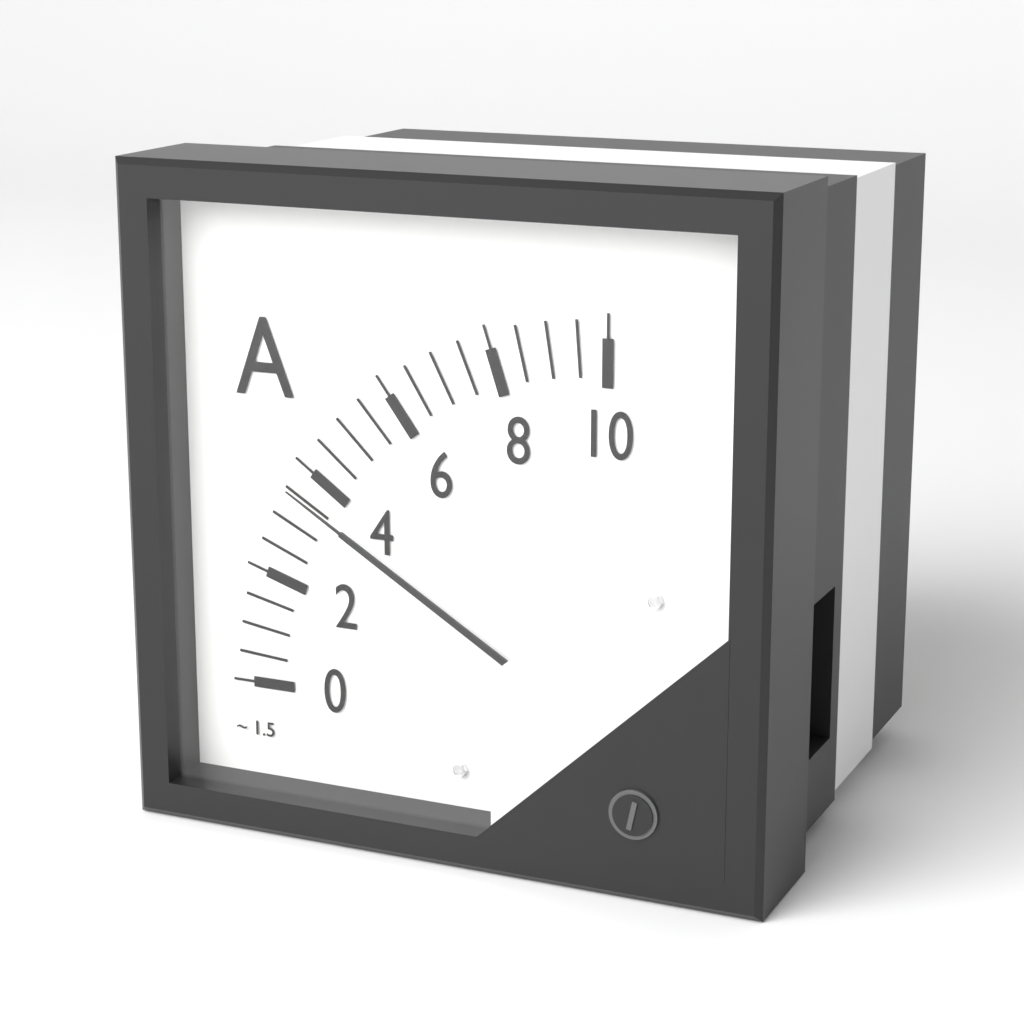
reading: 3.5 A
